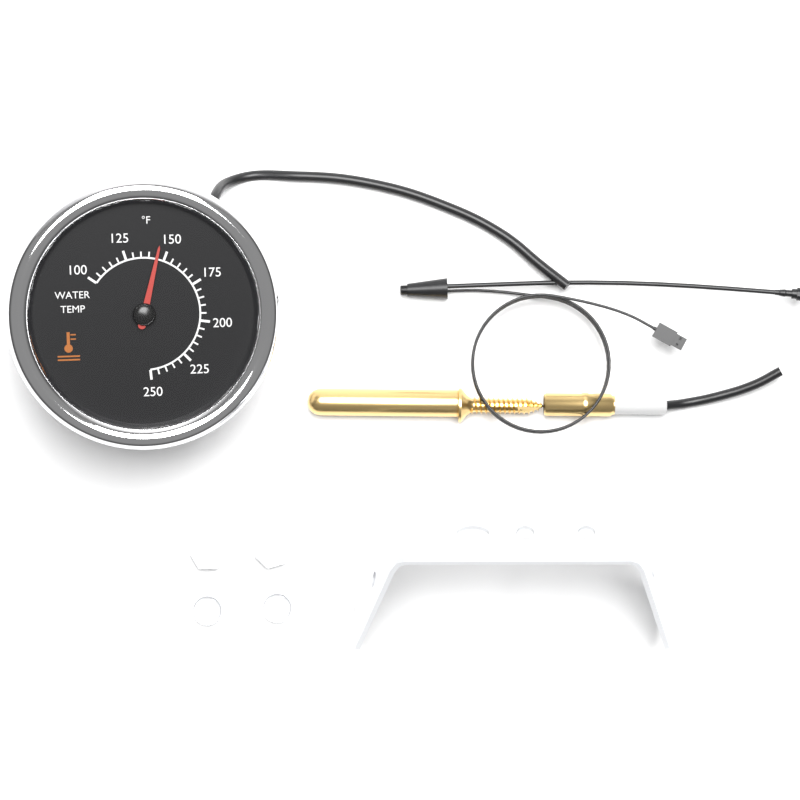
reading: 145 °F
